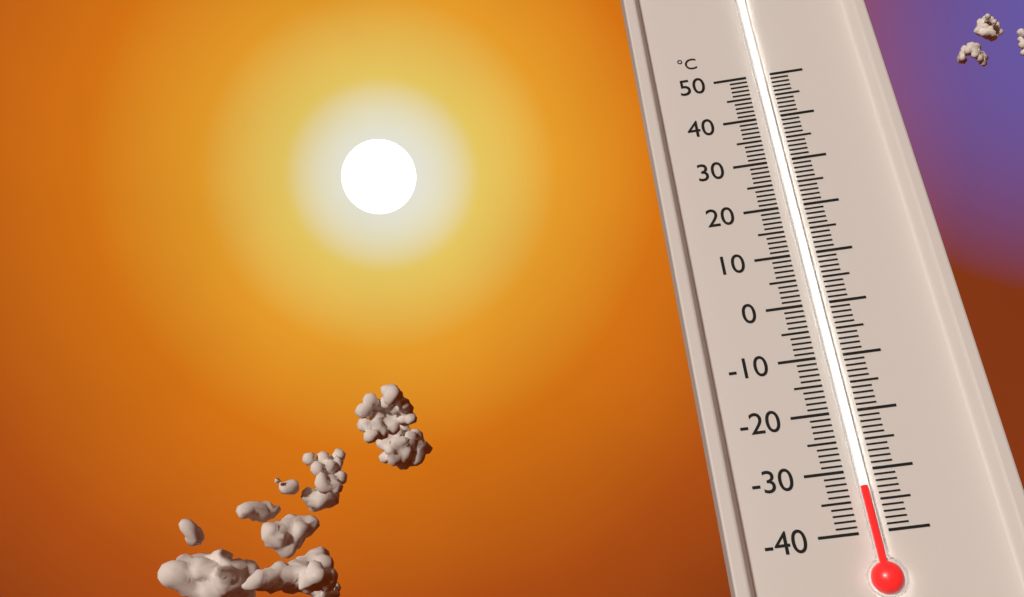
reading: -33 °C
